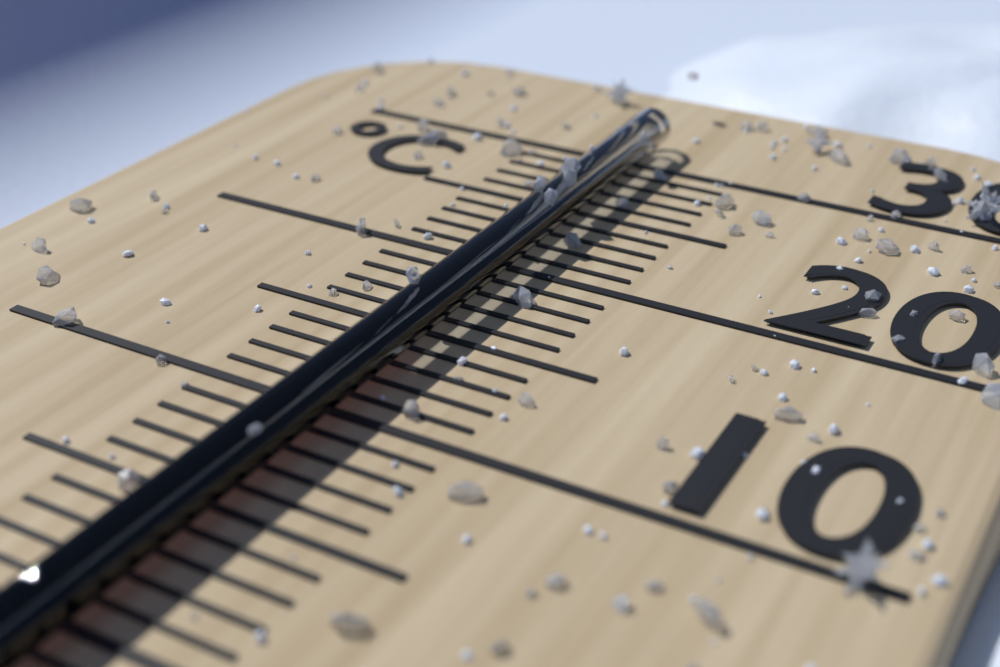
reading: 13 °C
